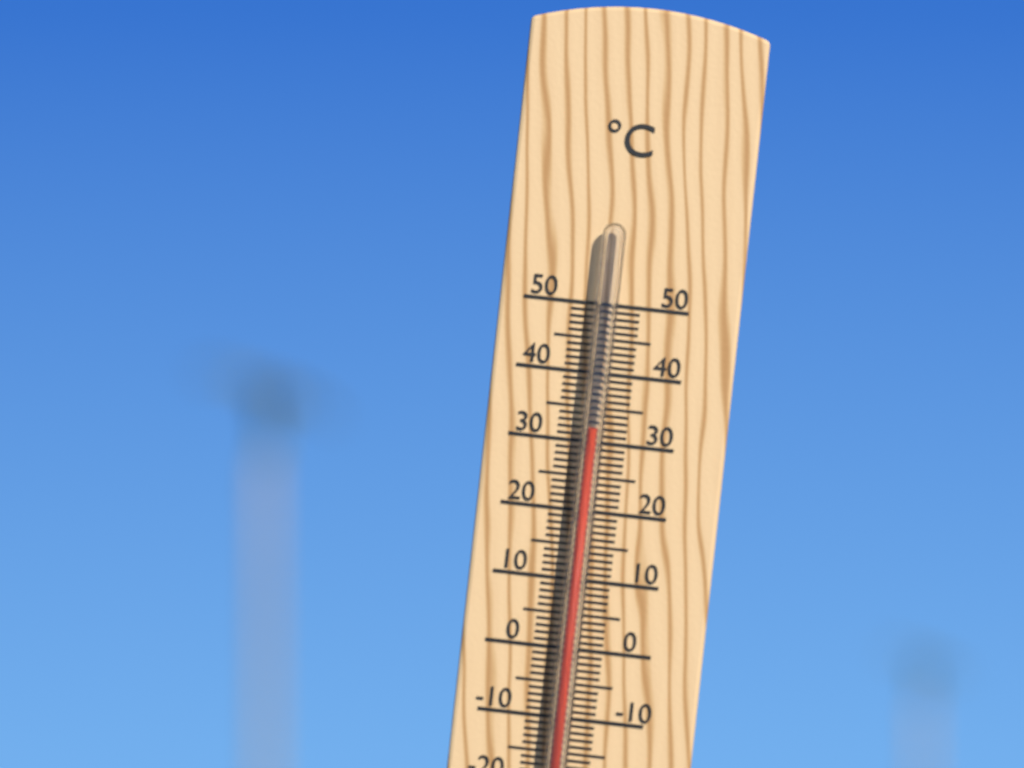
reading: 32 °C
